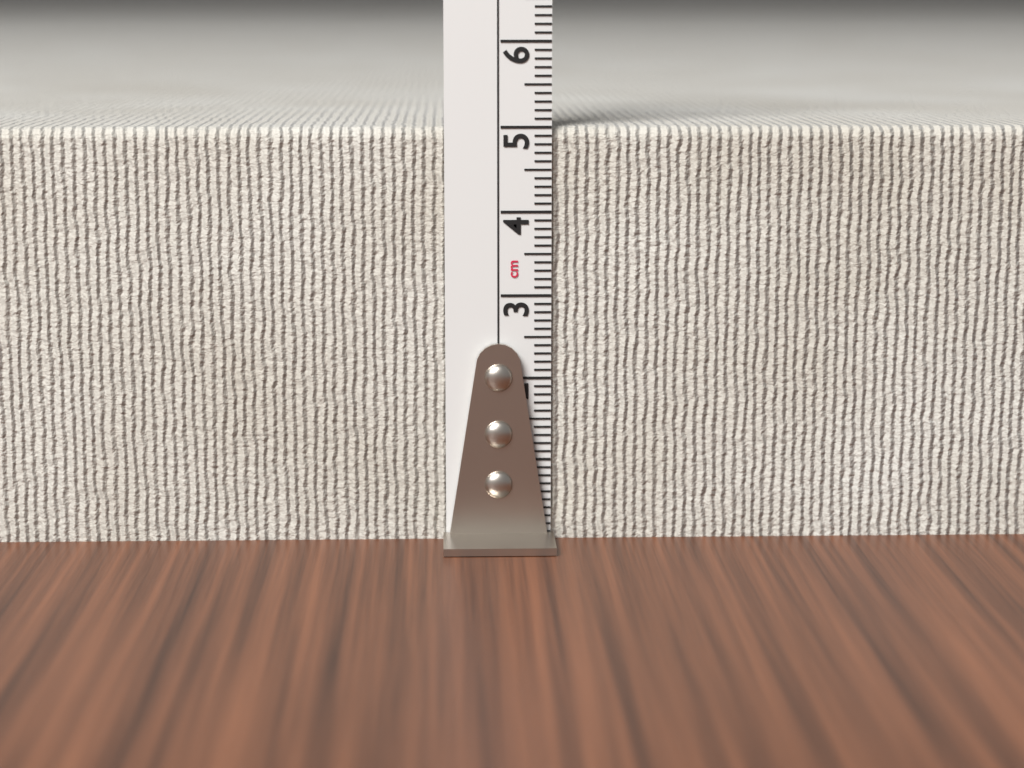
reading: 5.0 cm
